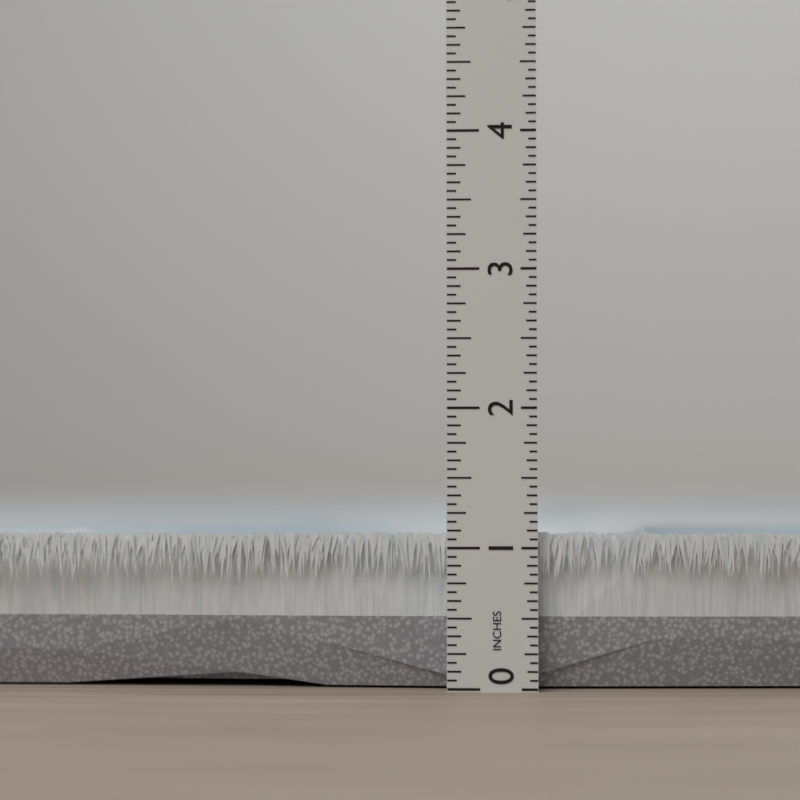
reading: 1.1250 in
